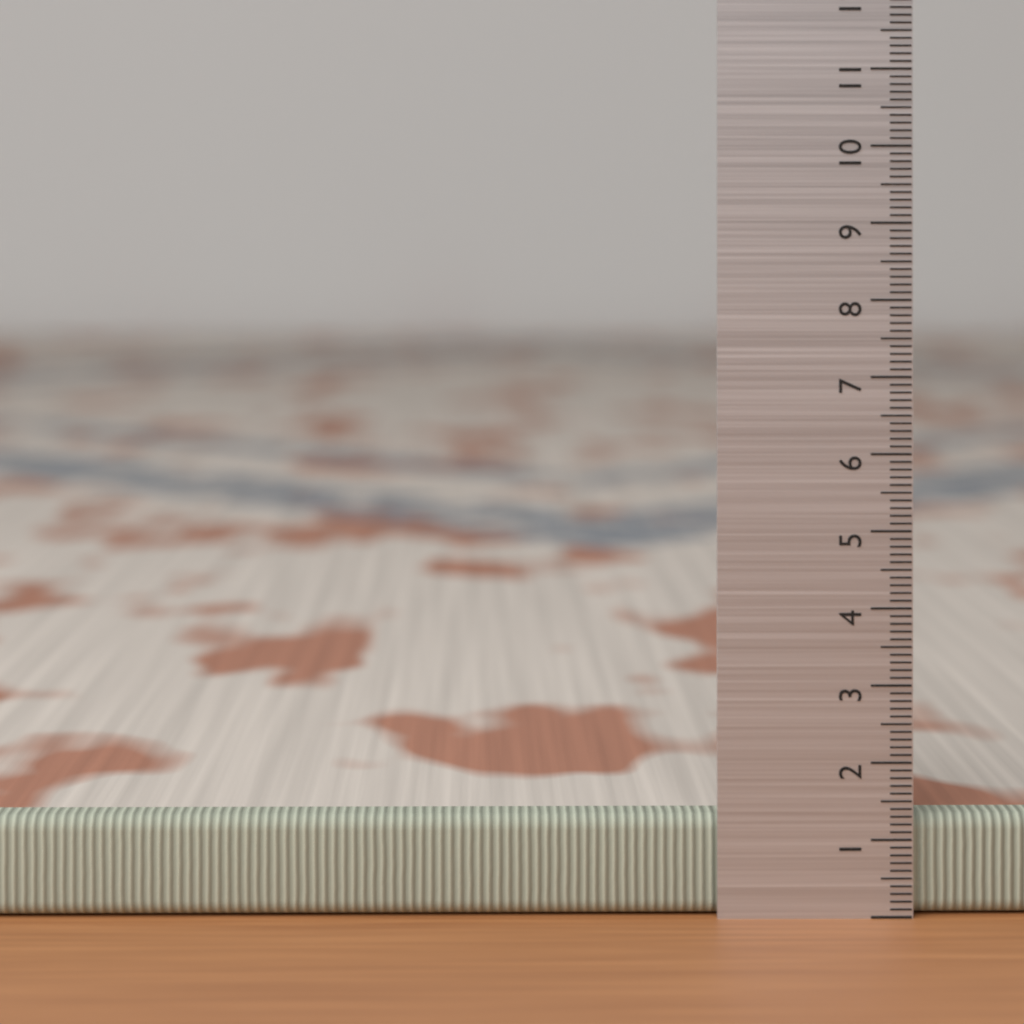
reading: 1.3 (no unit)
